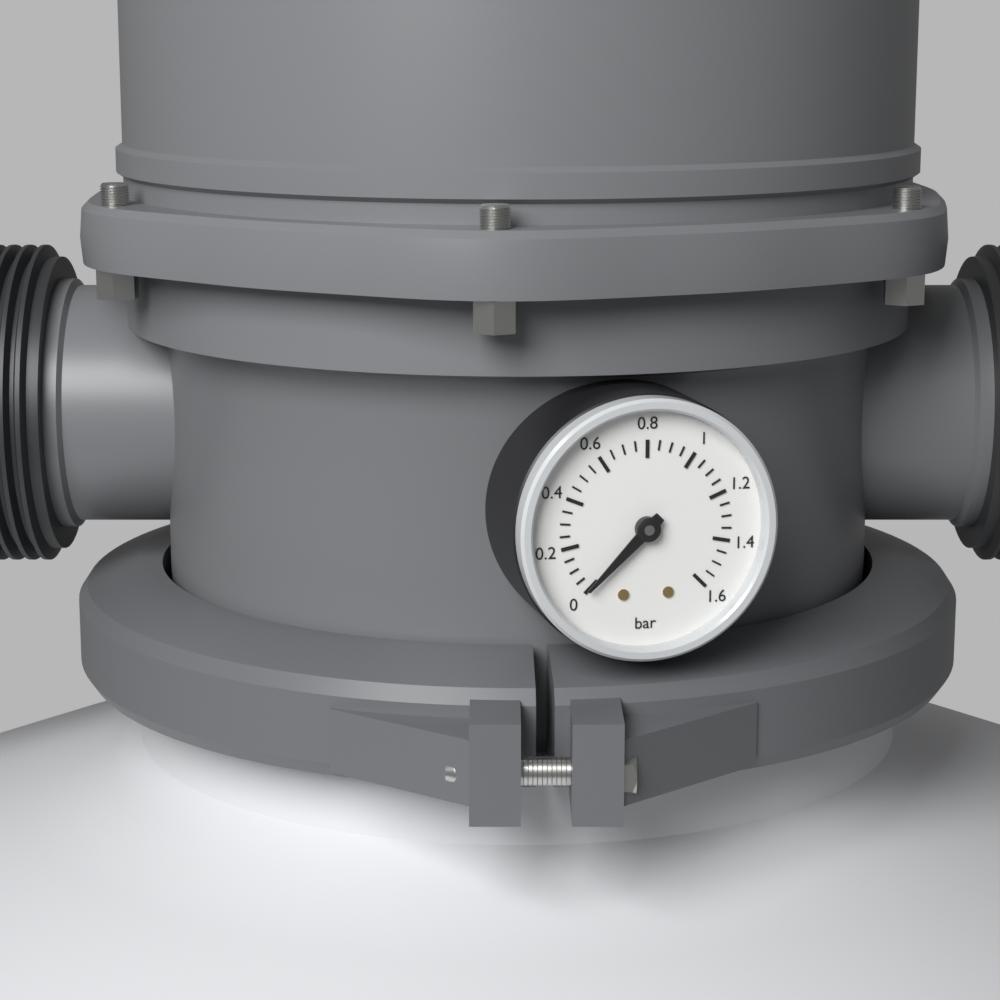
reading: 0.00 bar
